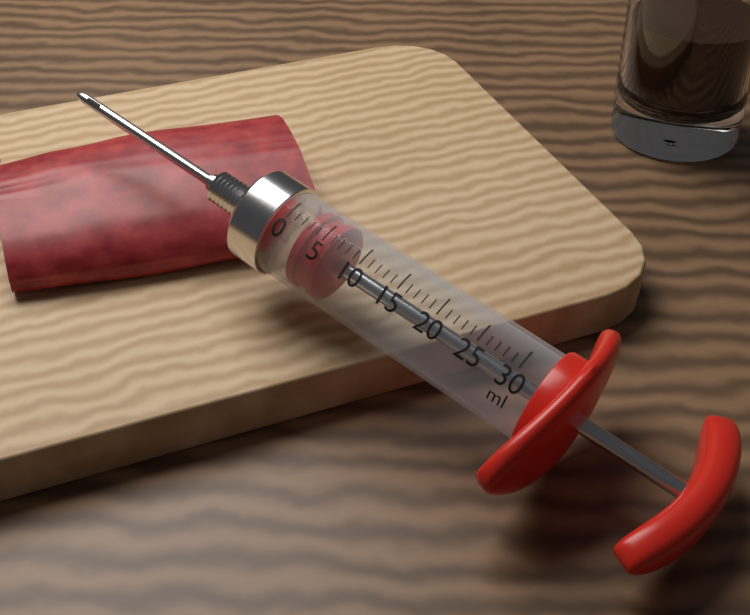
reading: 2 ml
